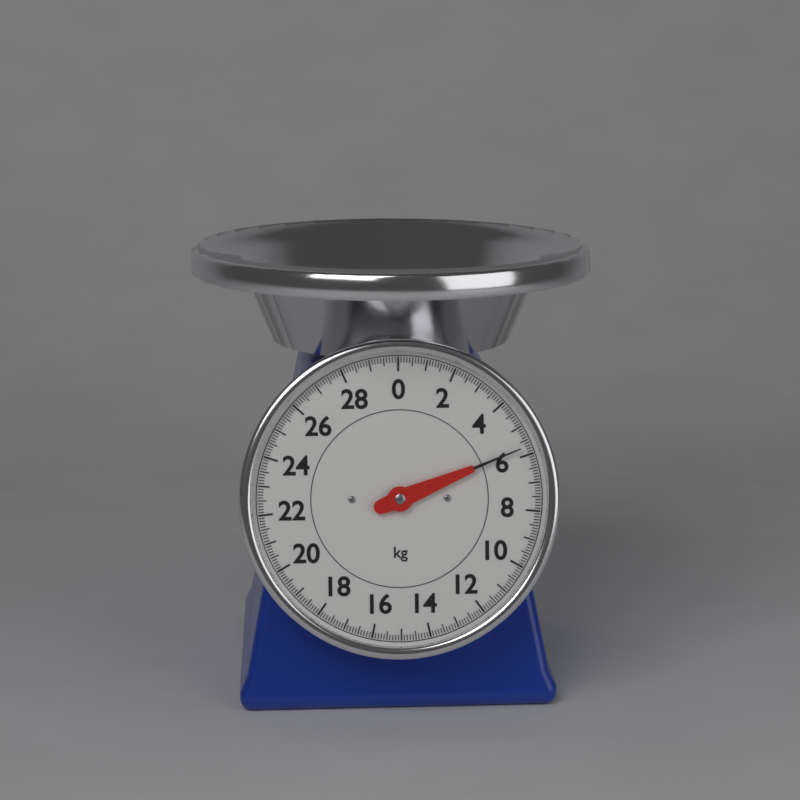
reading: 5.7 kg
